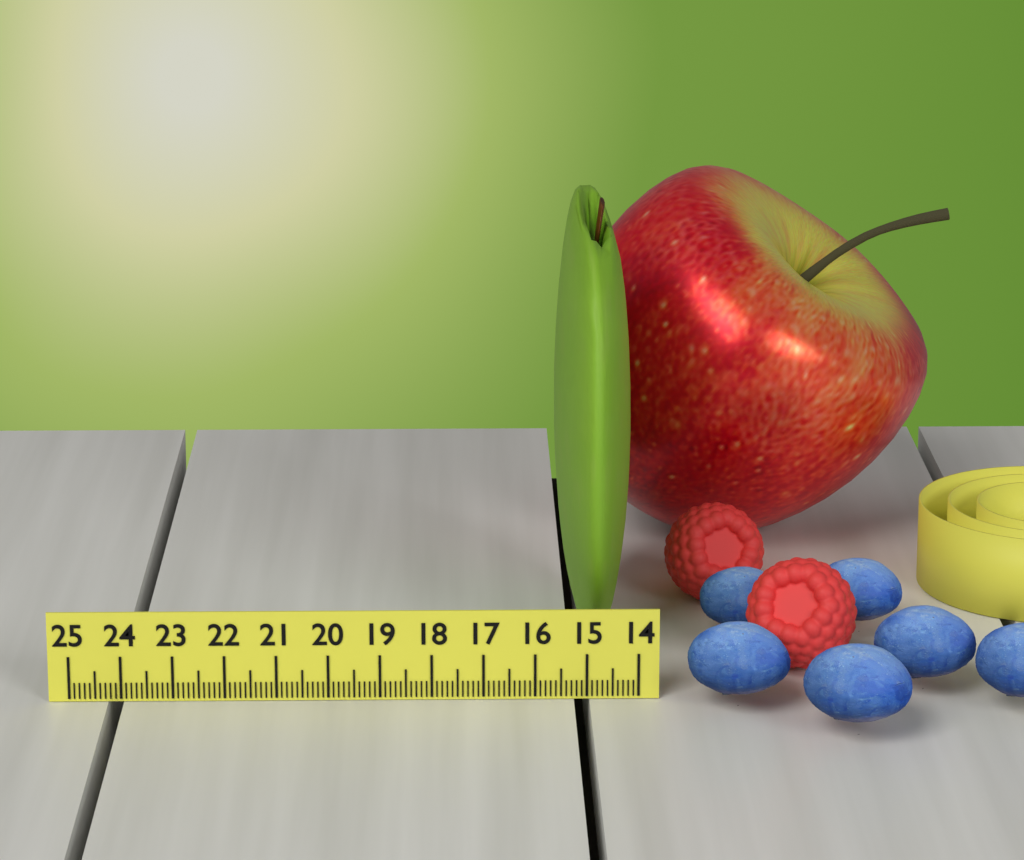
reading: 15.5 (no unit)
